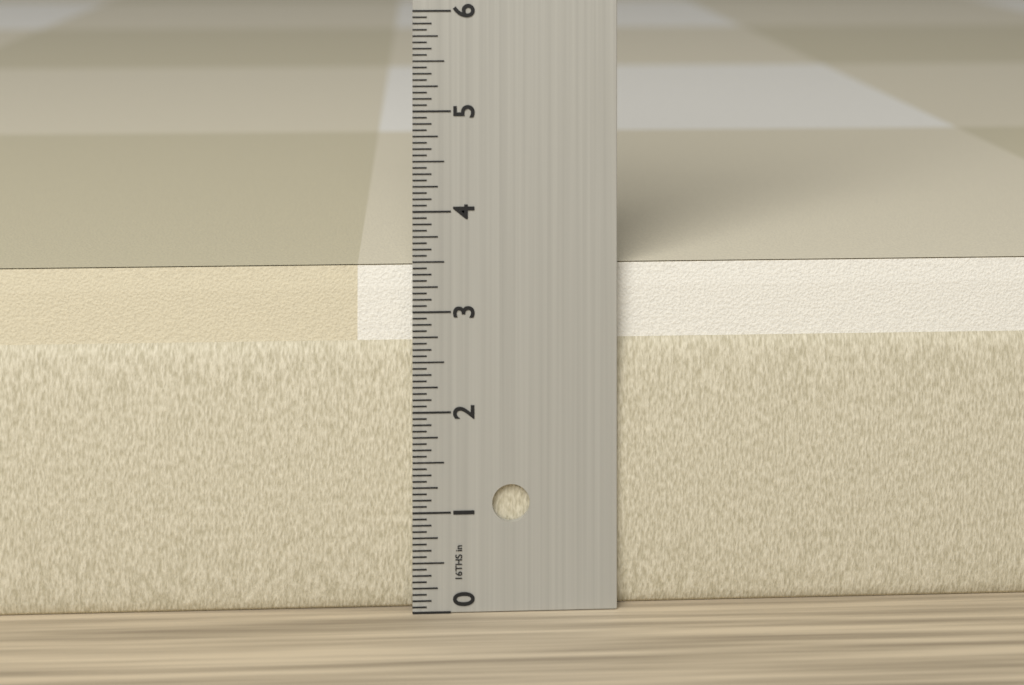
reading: 3.4375 in
